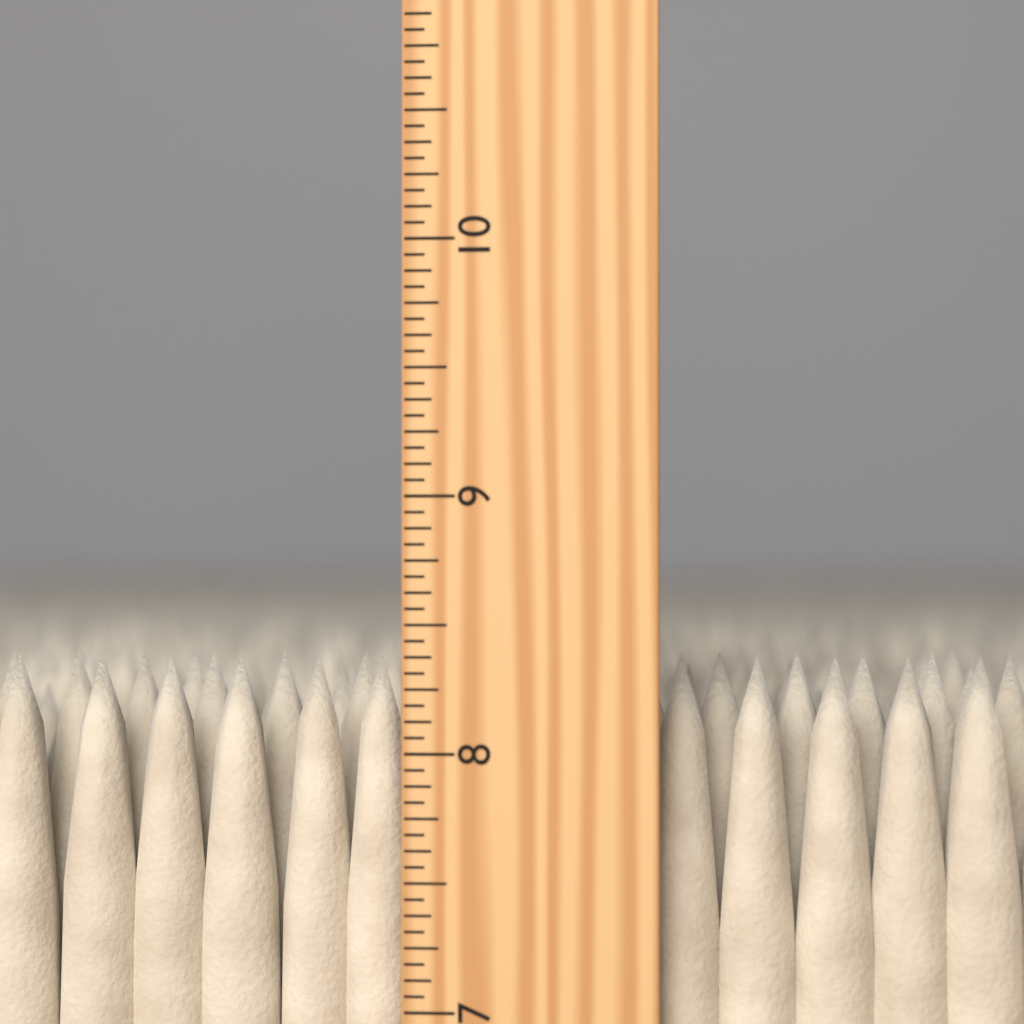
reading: 8.3750 inch
